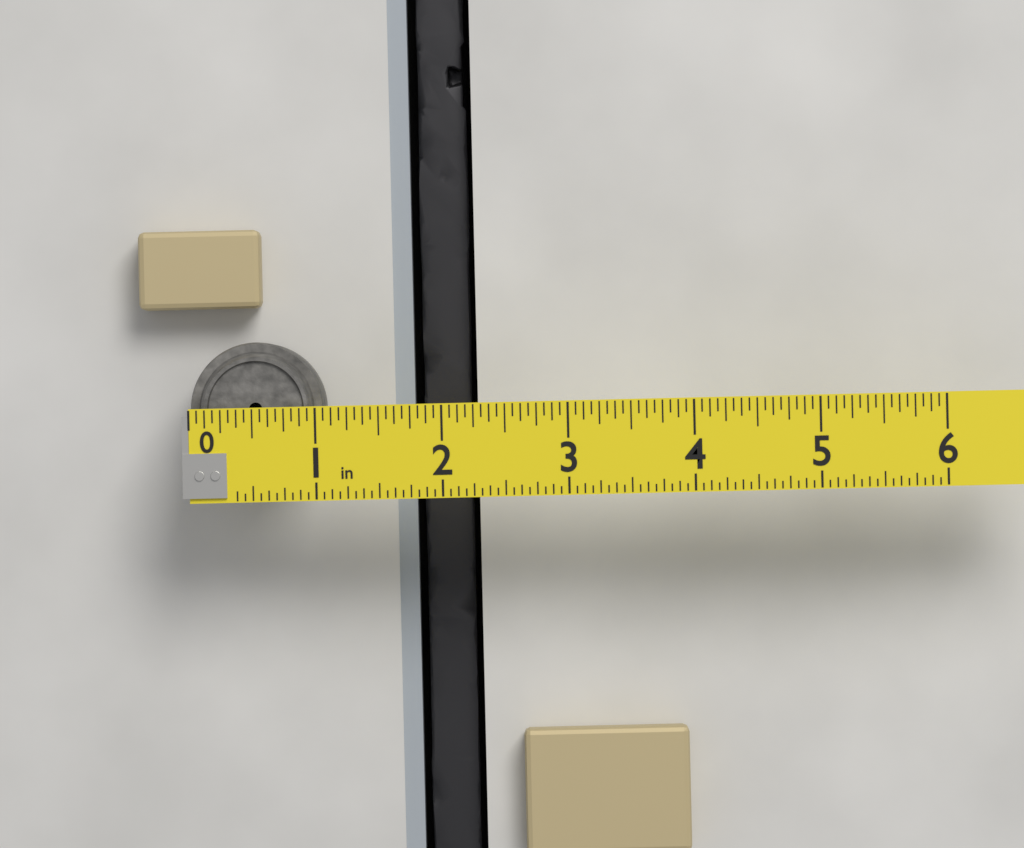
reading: 1.0625 in
